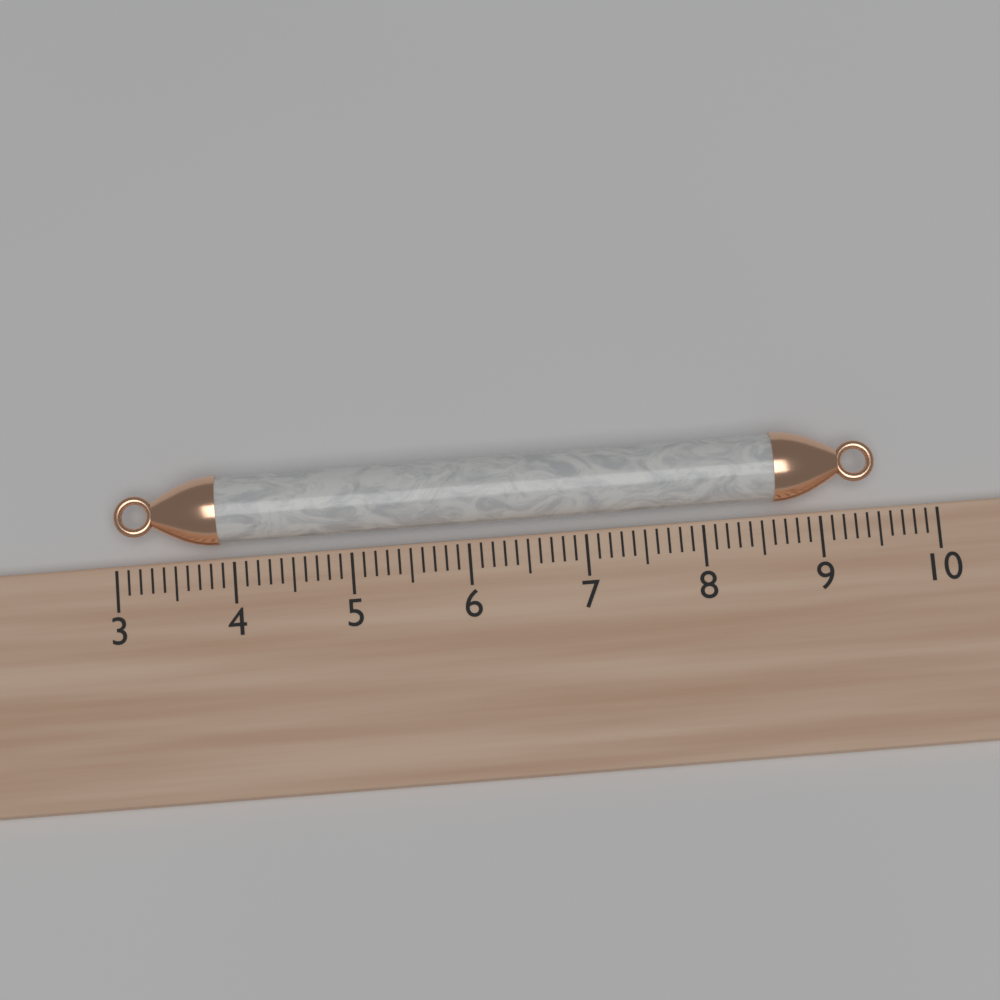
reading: 9.5 (no unit)
